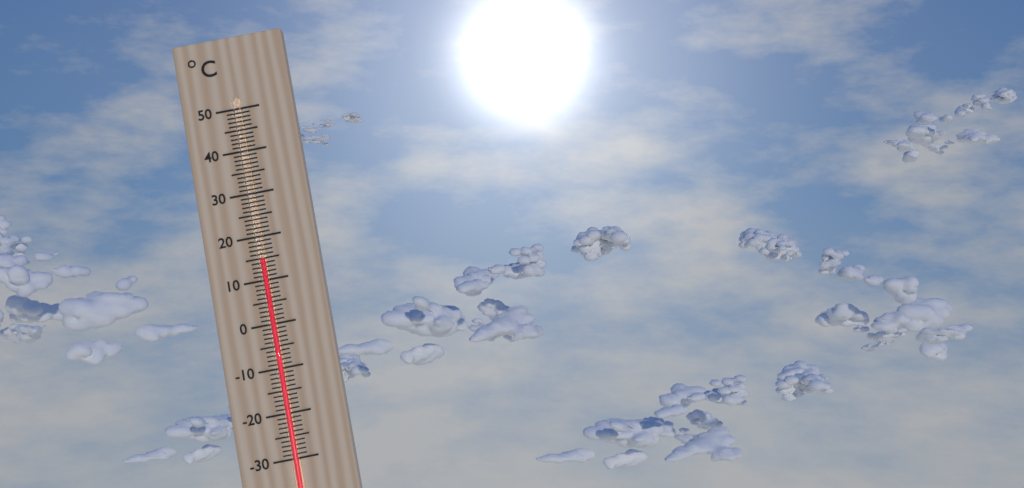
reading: 15 °C
